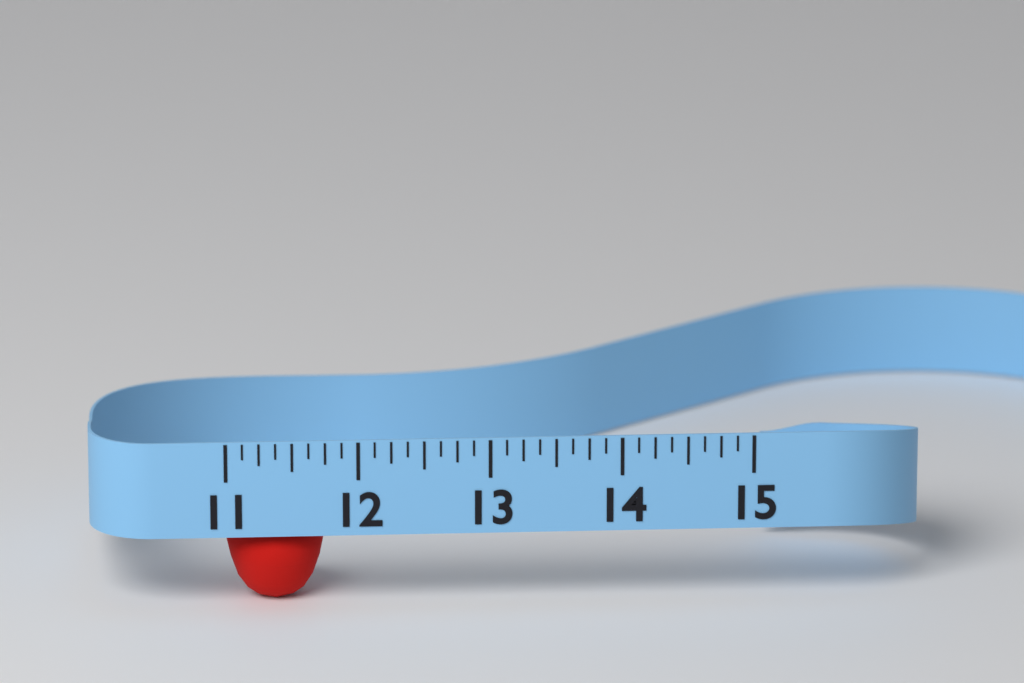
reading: 11.750 (no unit)
